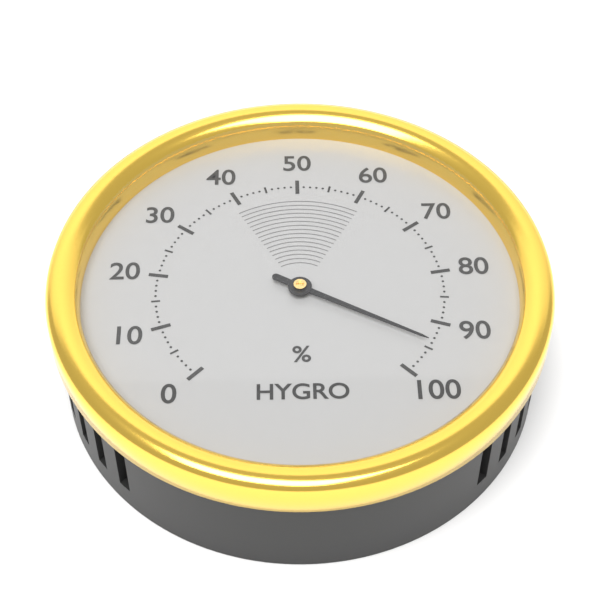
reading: 94 %
